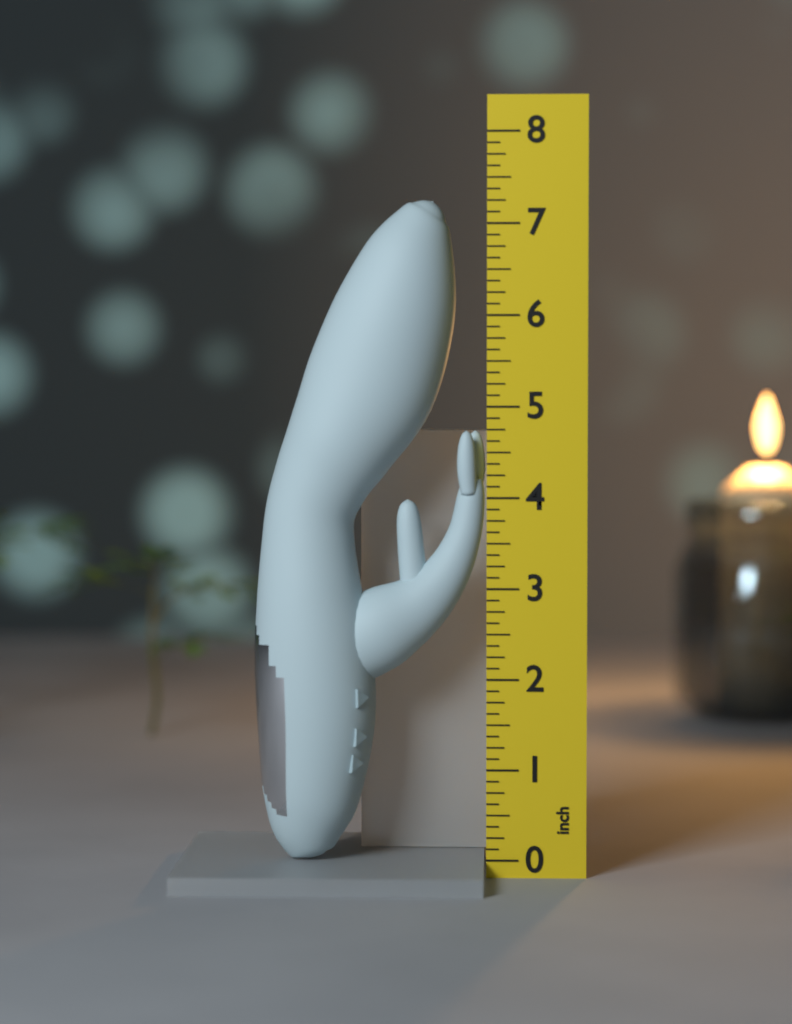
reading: 7.250 inch
